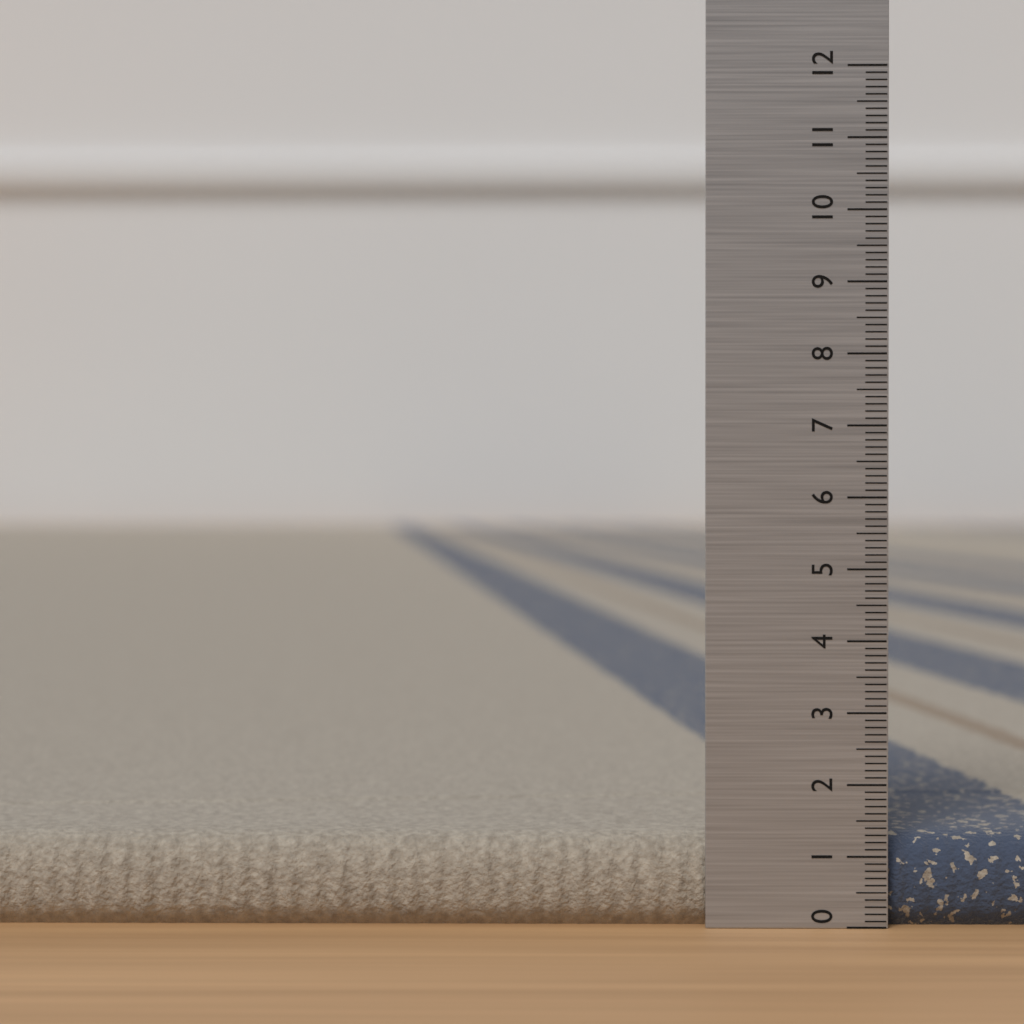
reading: 1.3 (no unit)
